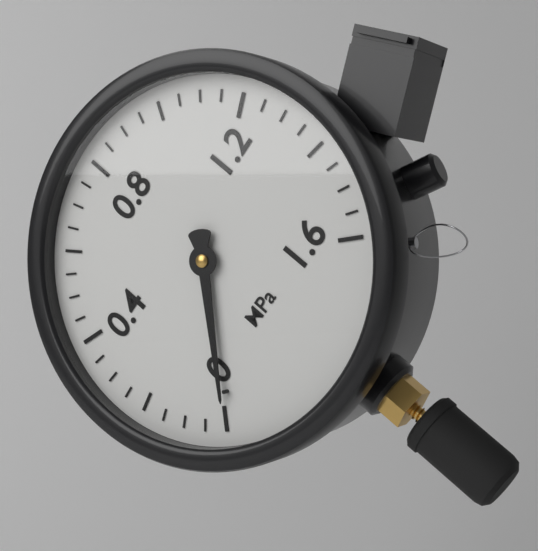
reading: 0.00 MPa
